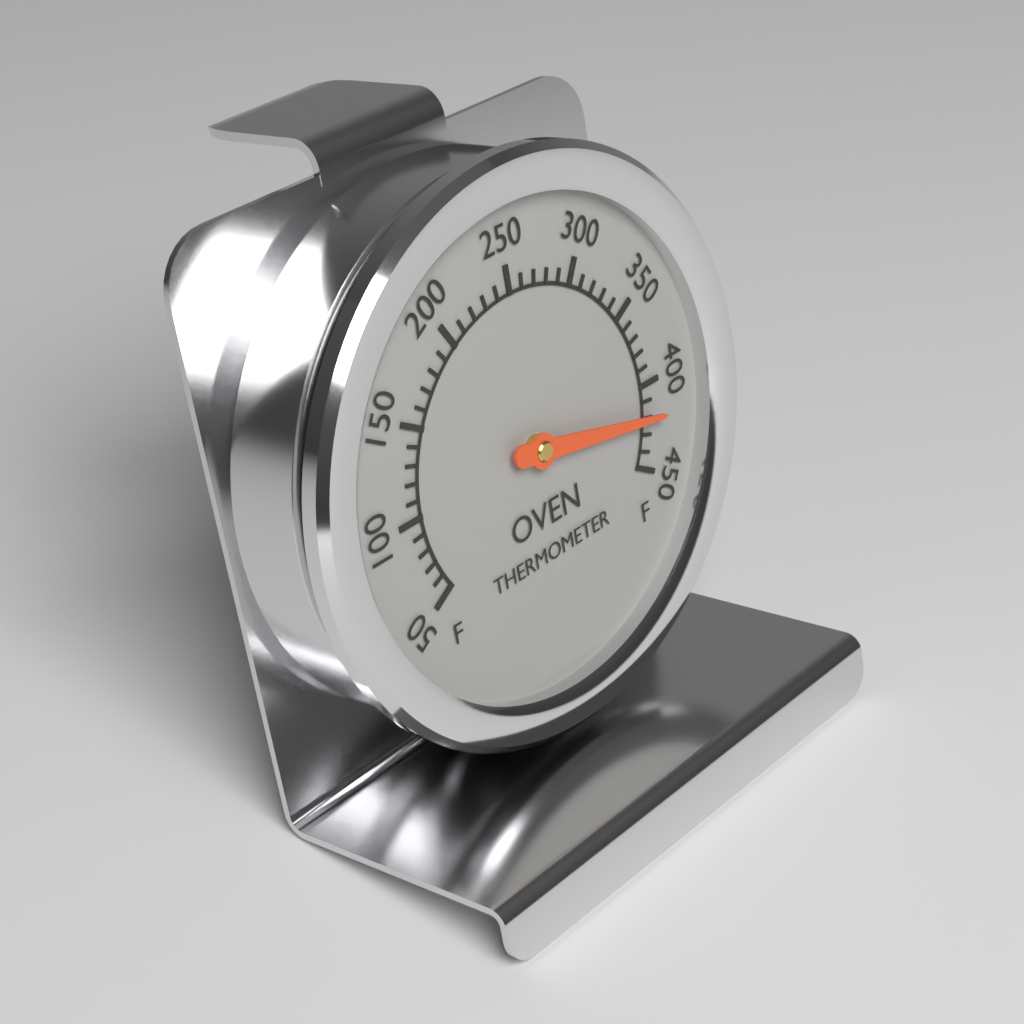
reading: 420 °F
